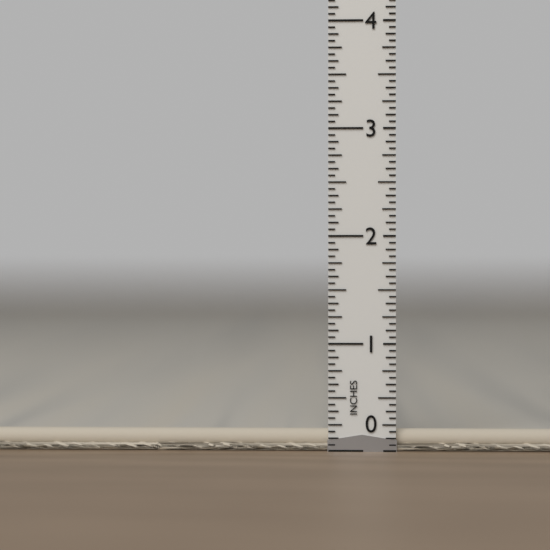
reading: 0.0625 in
